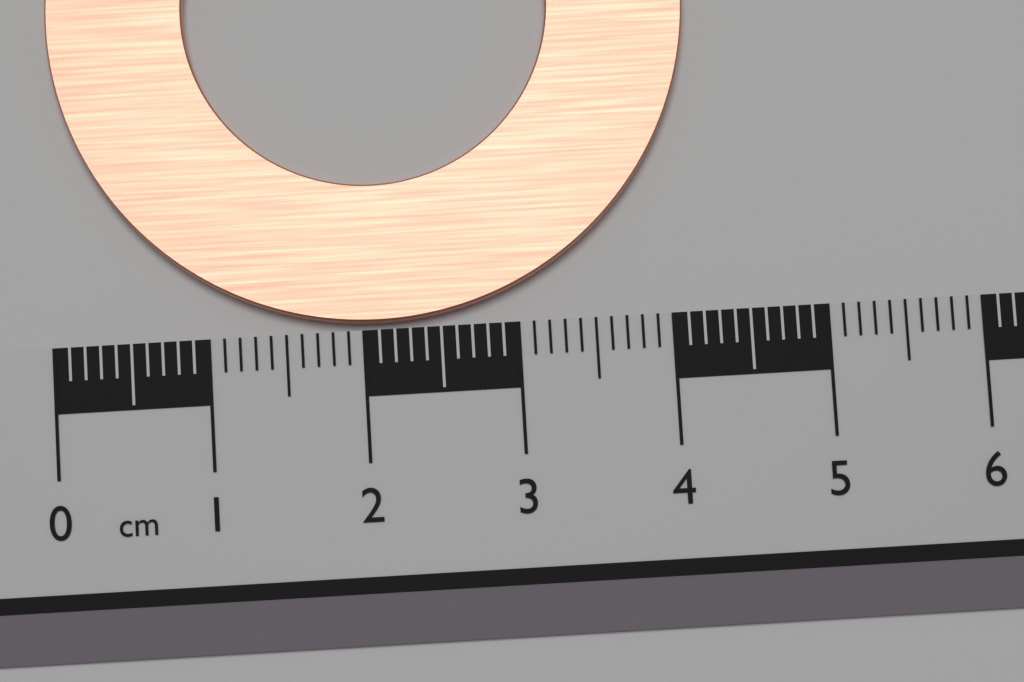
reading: 4.2 cm
